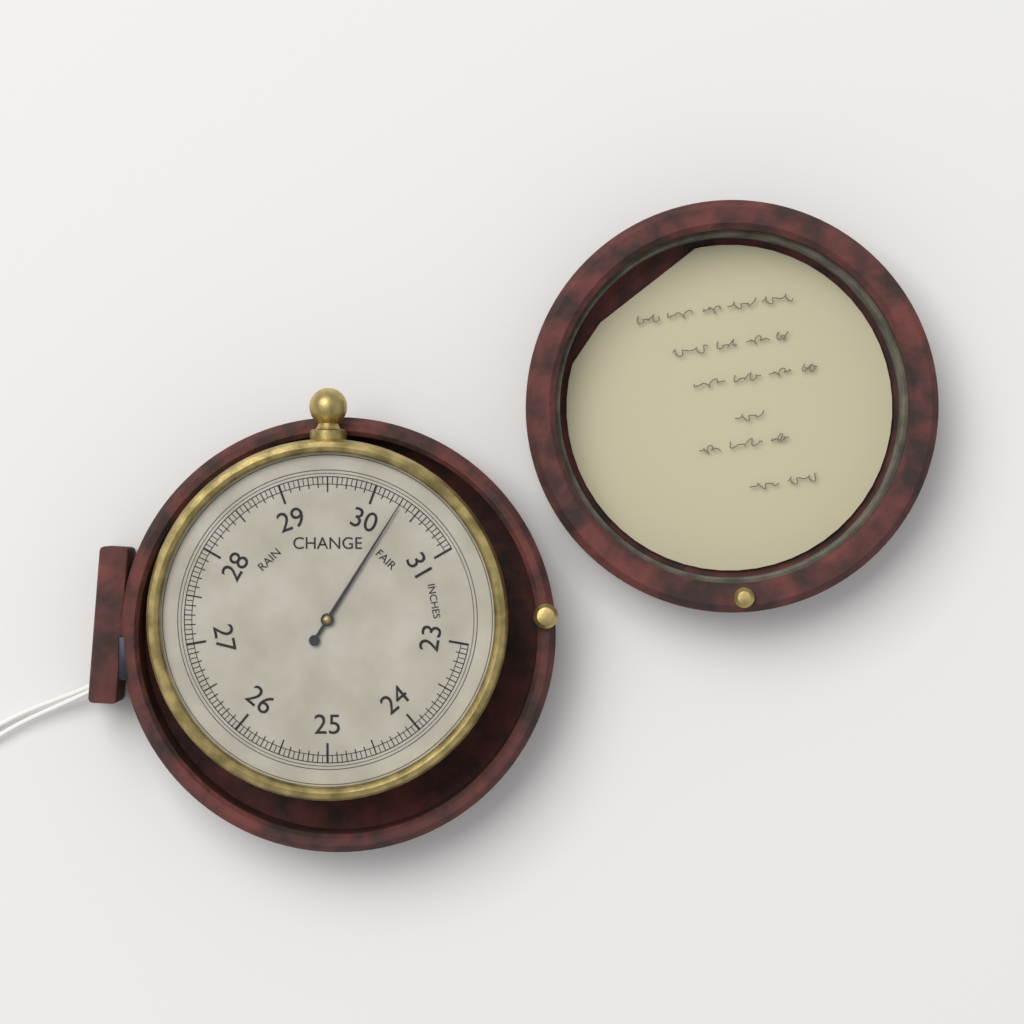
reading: 30.30 inHg
